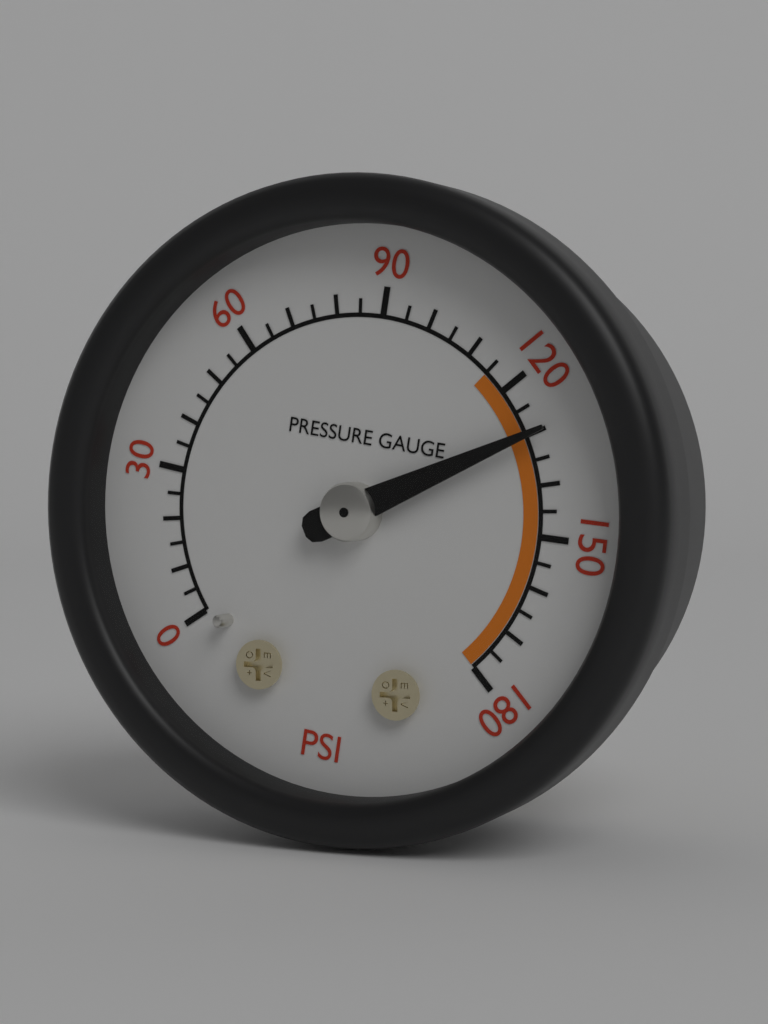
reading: 130 psi
